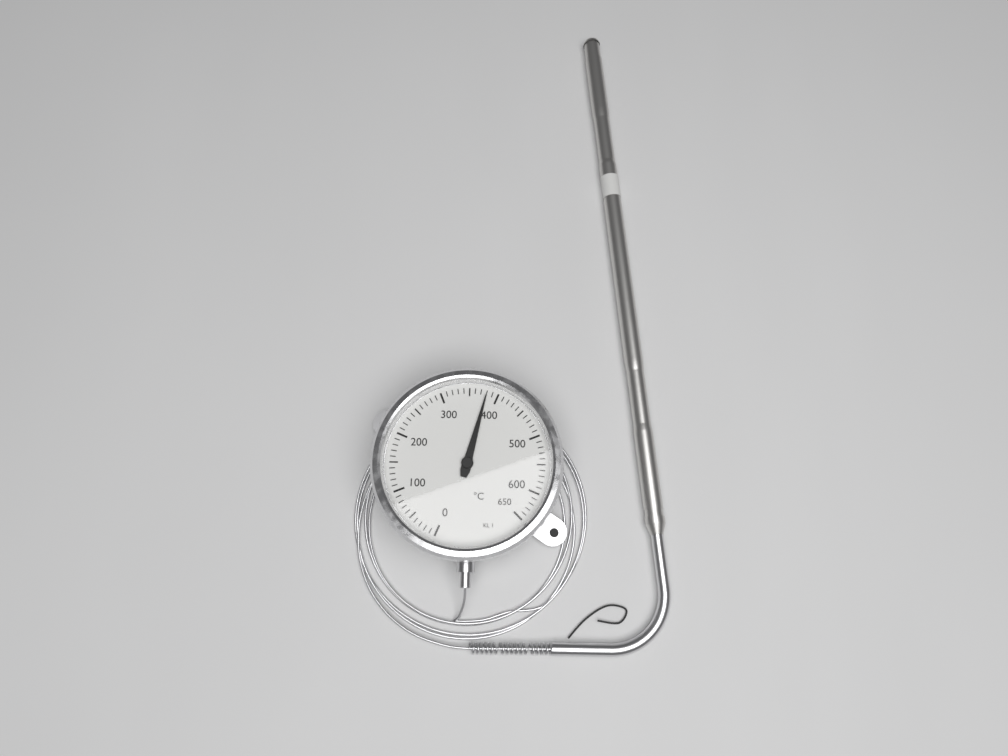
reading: 380 °C
